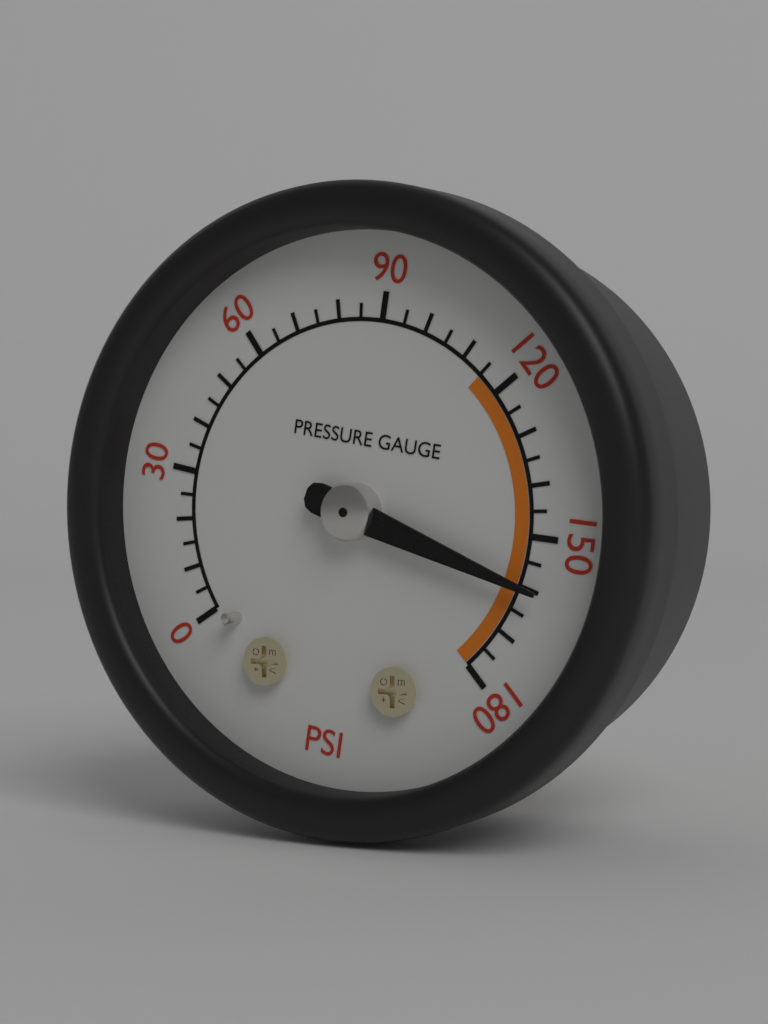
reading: 160 psi
